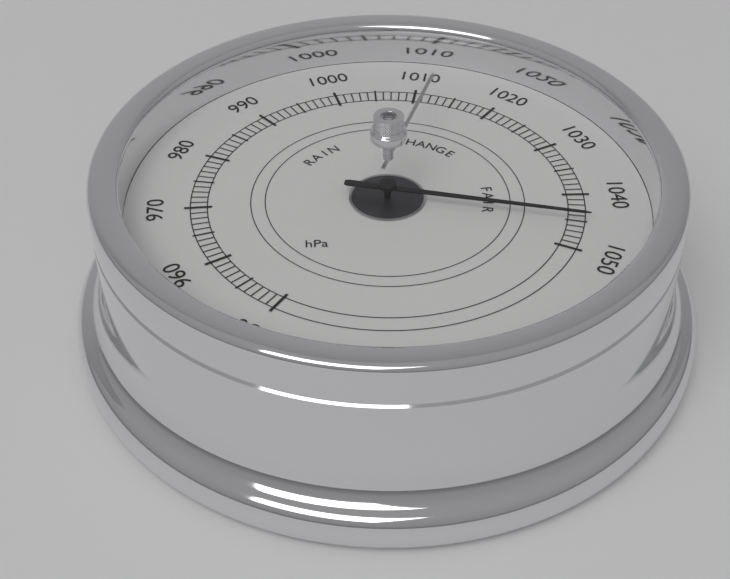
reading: 1045 hPa
